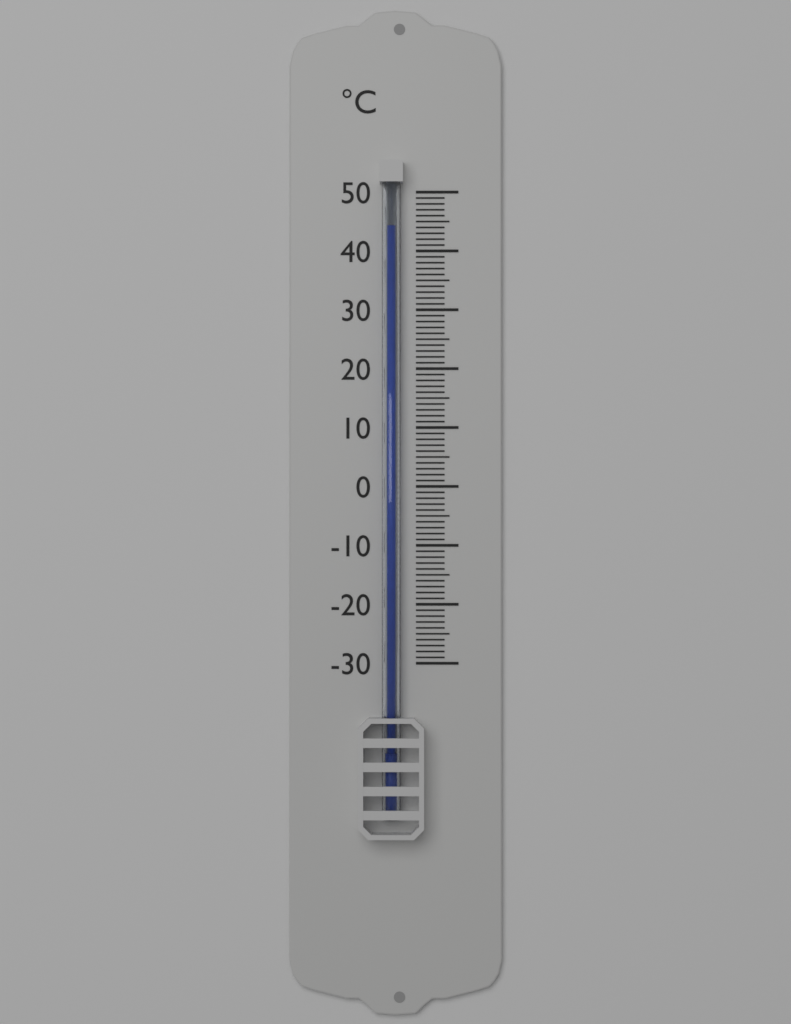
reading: 44 °C
